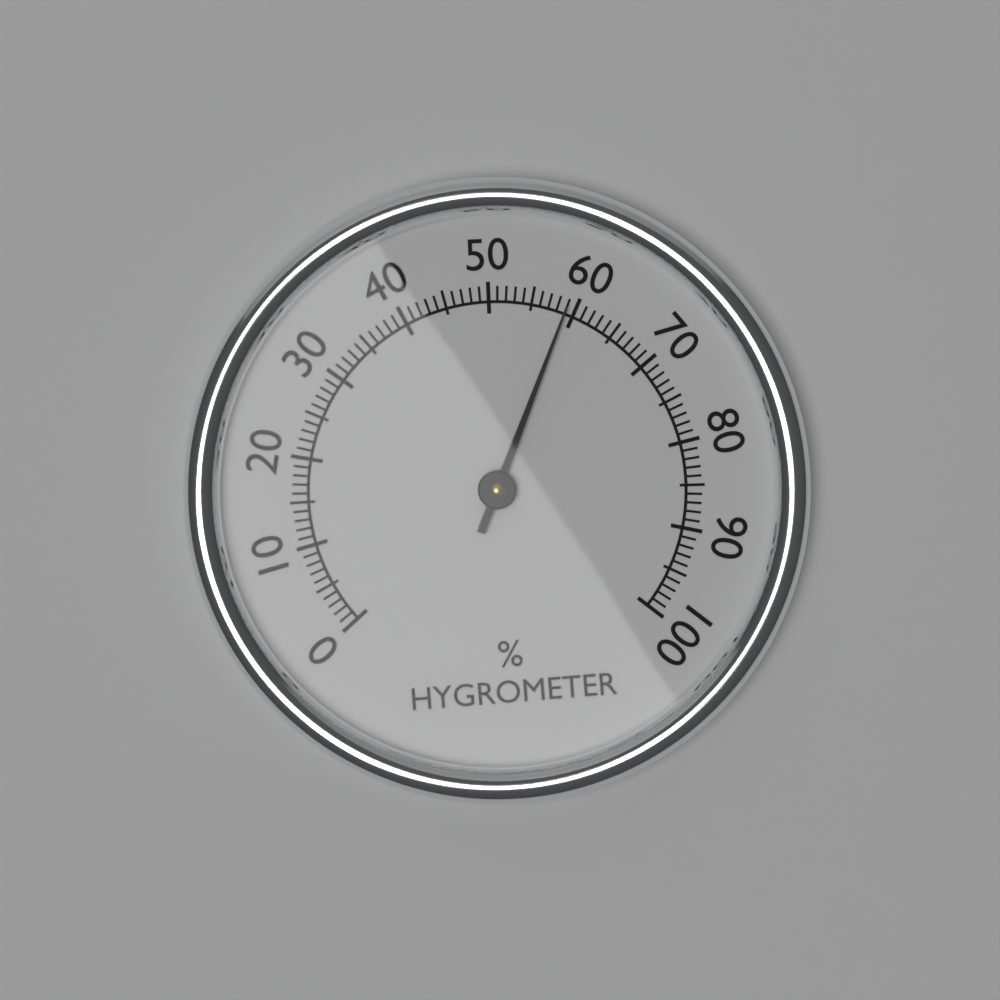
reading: 59 %
